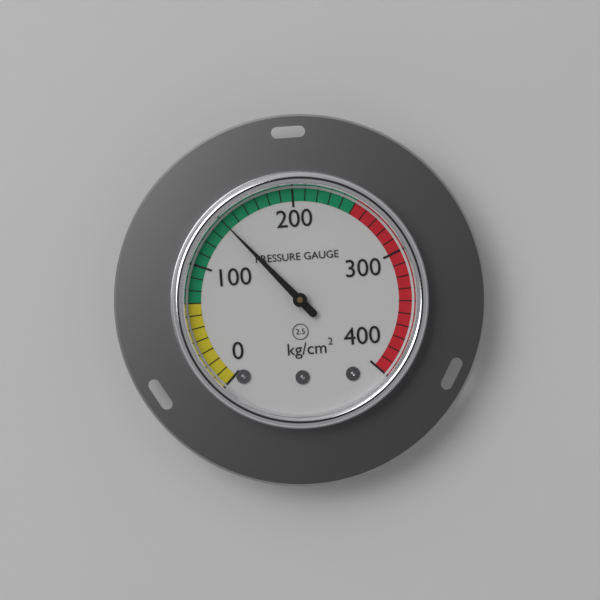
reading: 140 kg/cm²
